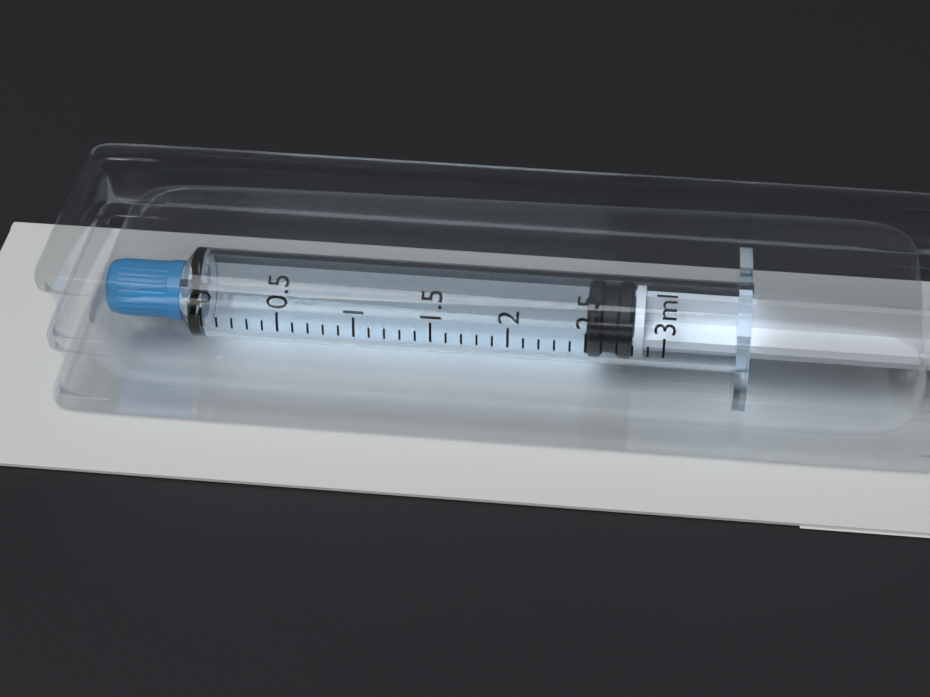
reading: 2.5 ml
